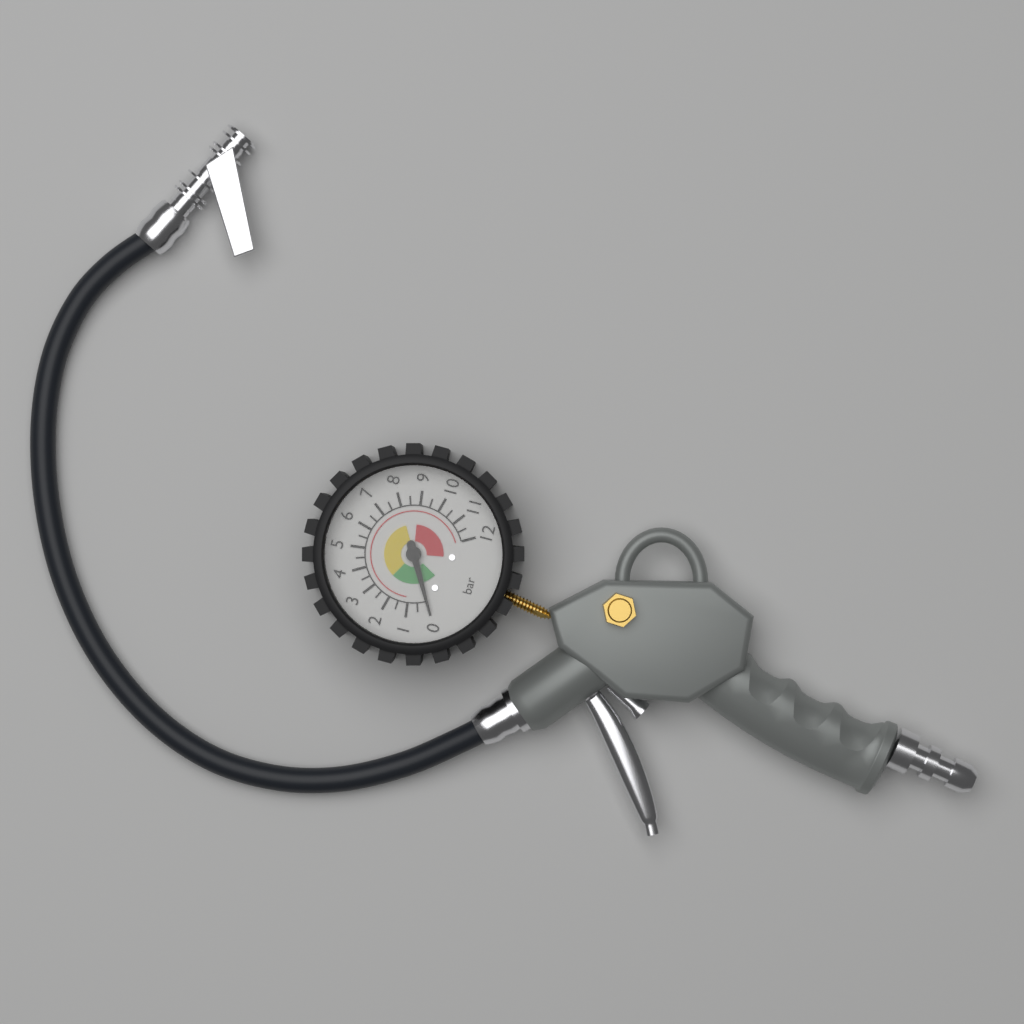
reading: 0.0 bar
